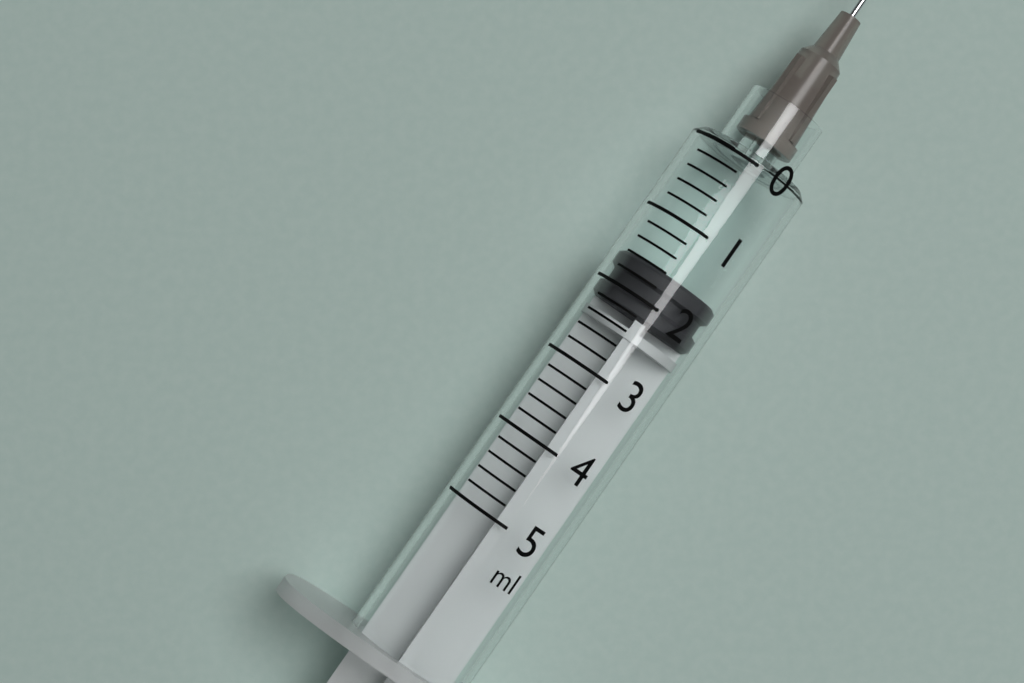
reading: 1.6 ml
